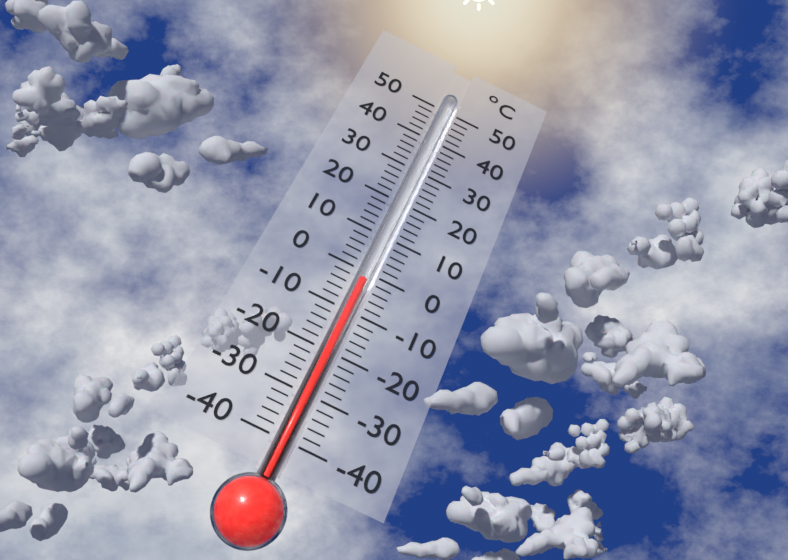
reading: -2 °C
